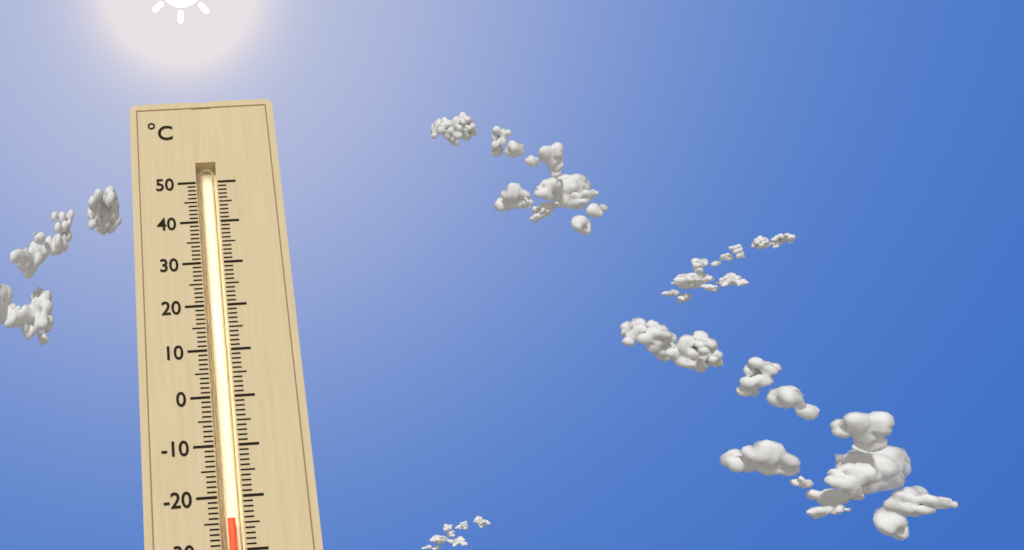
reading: -24 °C
